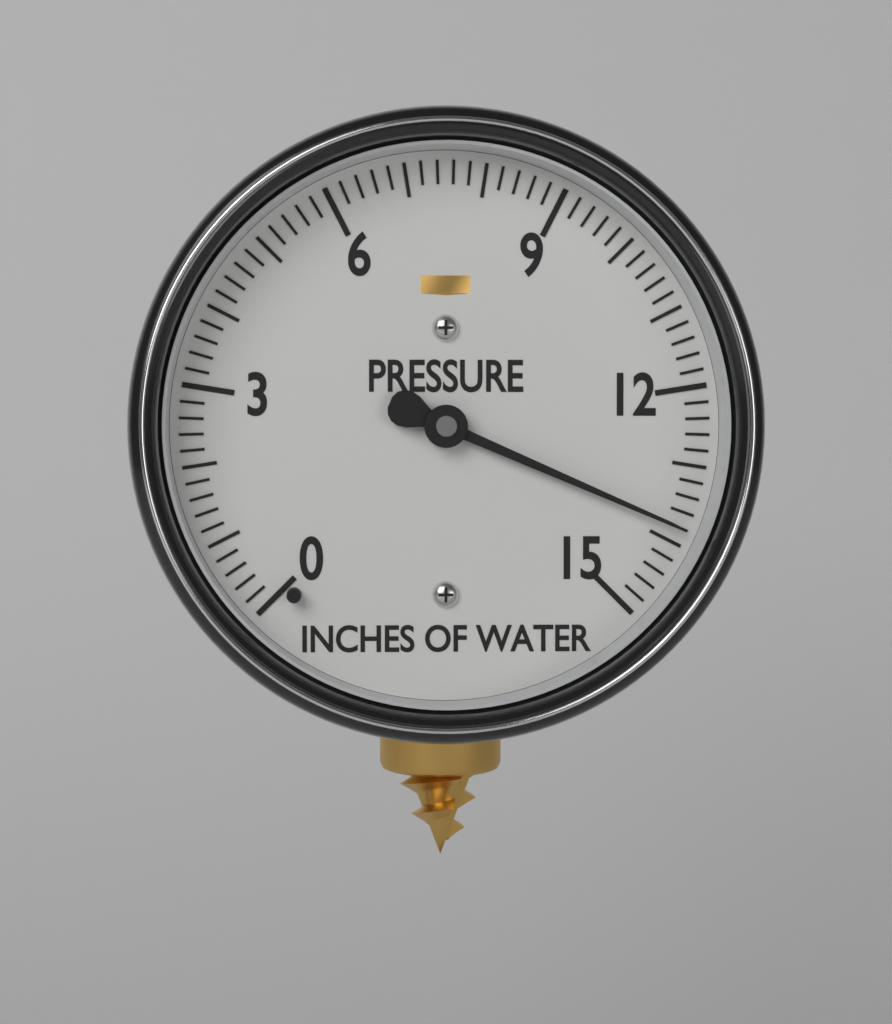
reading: 13.8 inches of water
